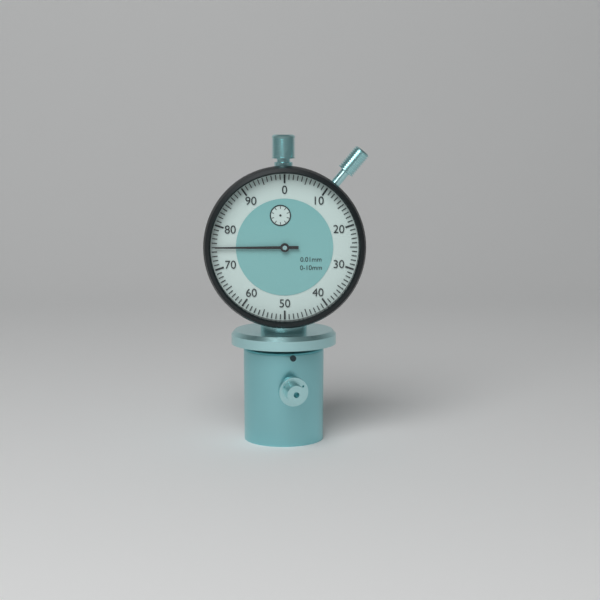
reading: 0.75 mm
